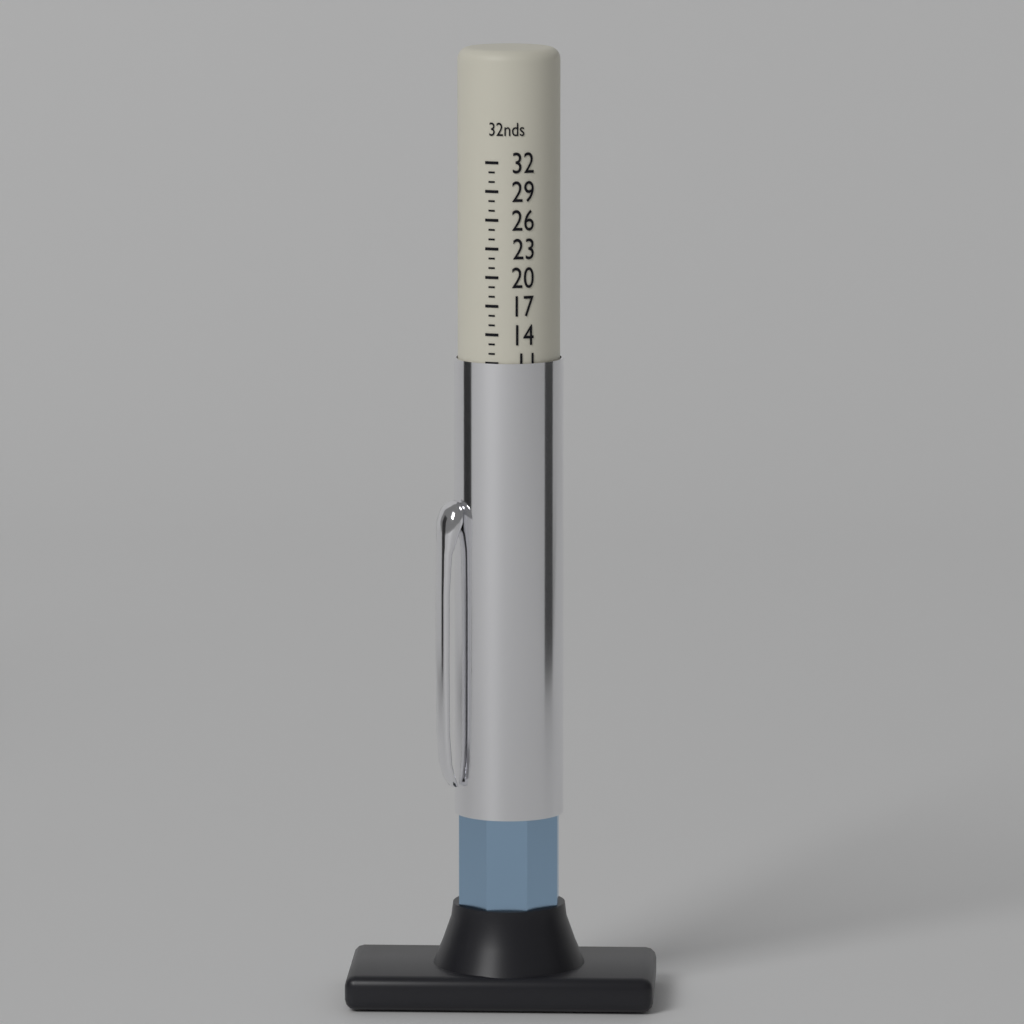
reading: 11 32nds
